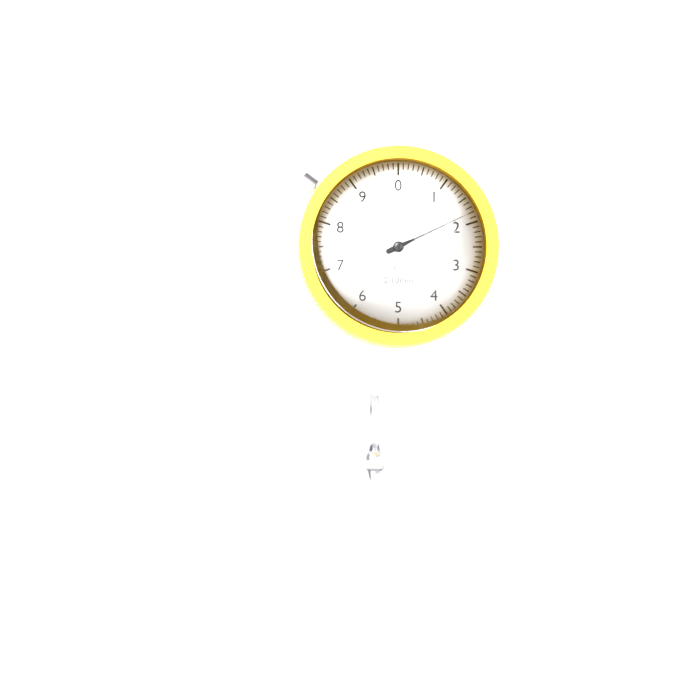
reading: 1.8 mm
